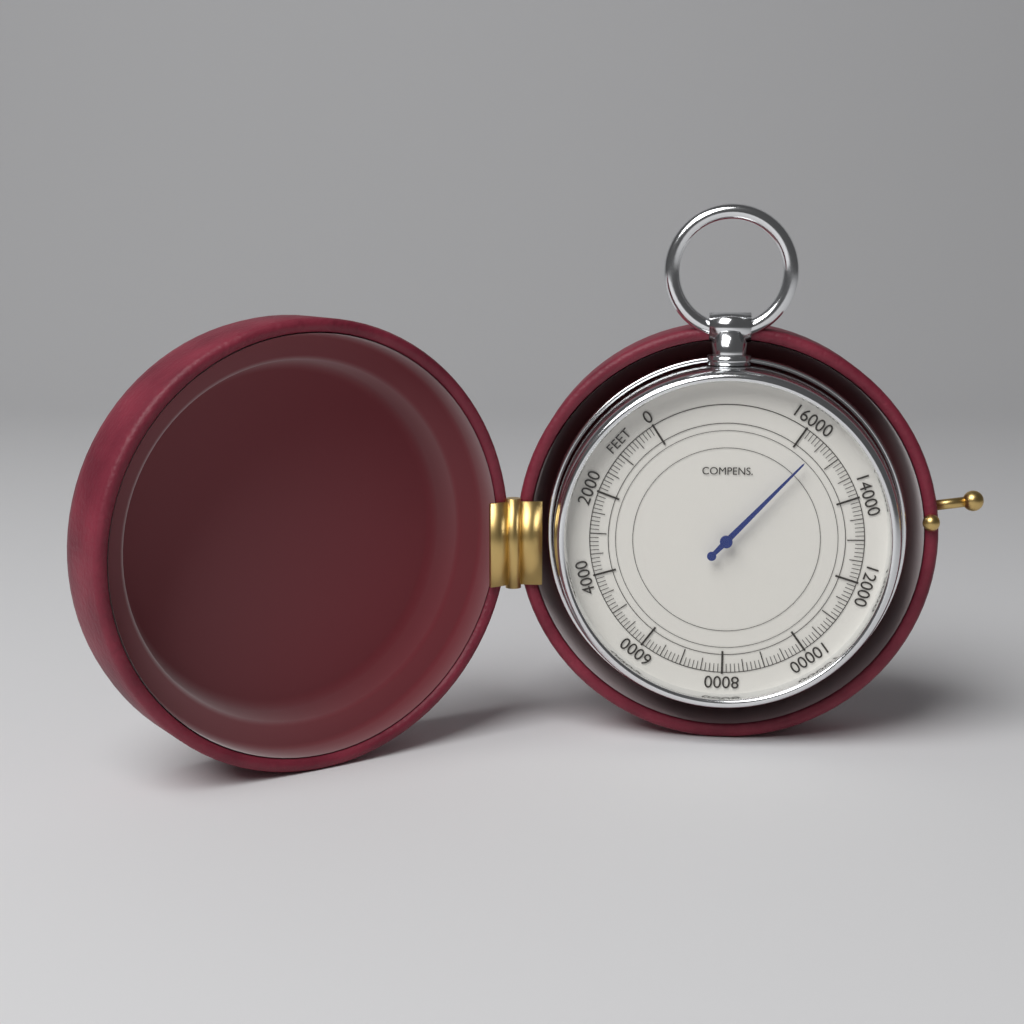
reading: 15500 feet
